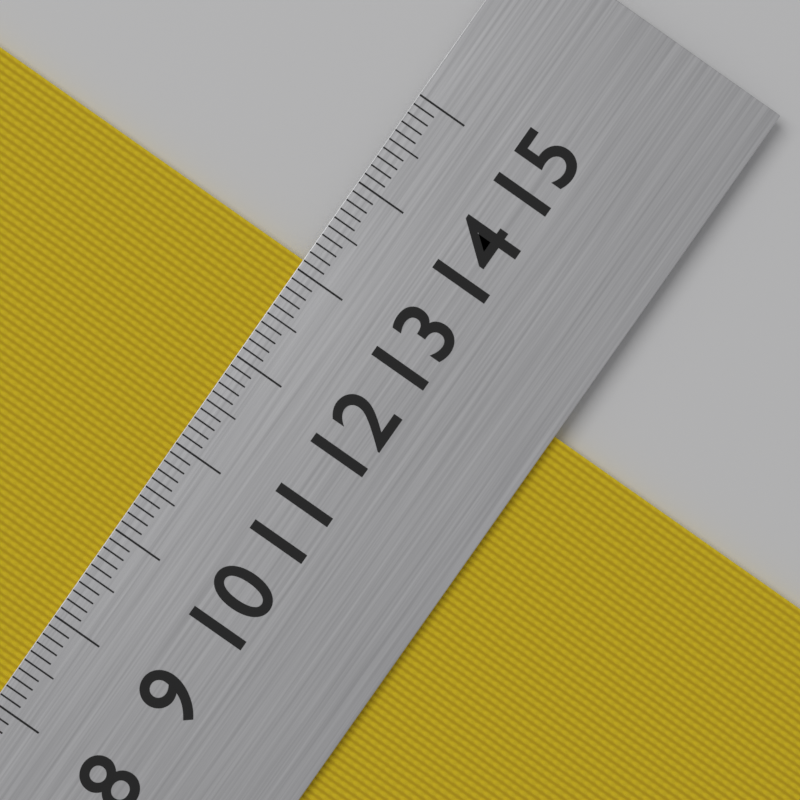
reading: 13.1 cm
